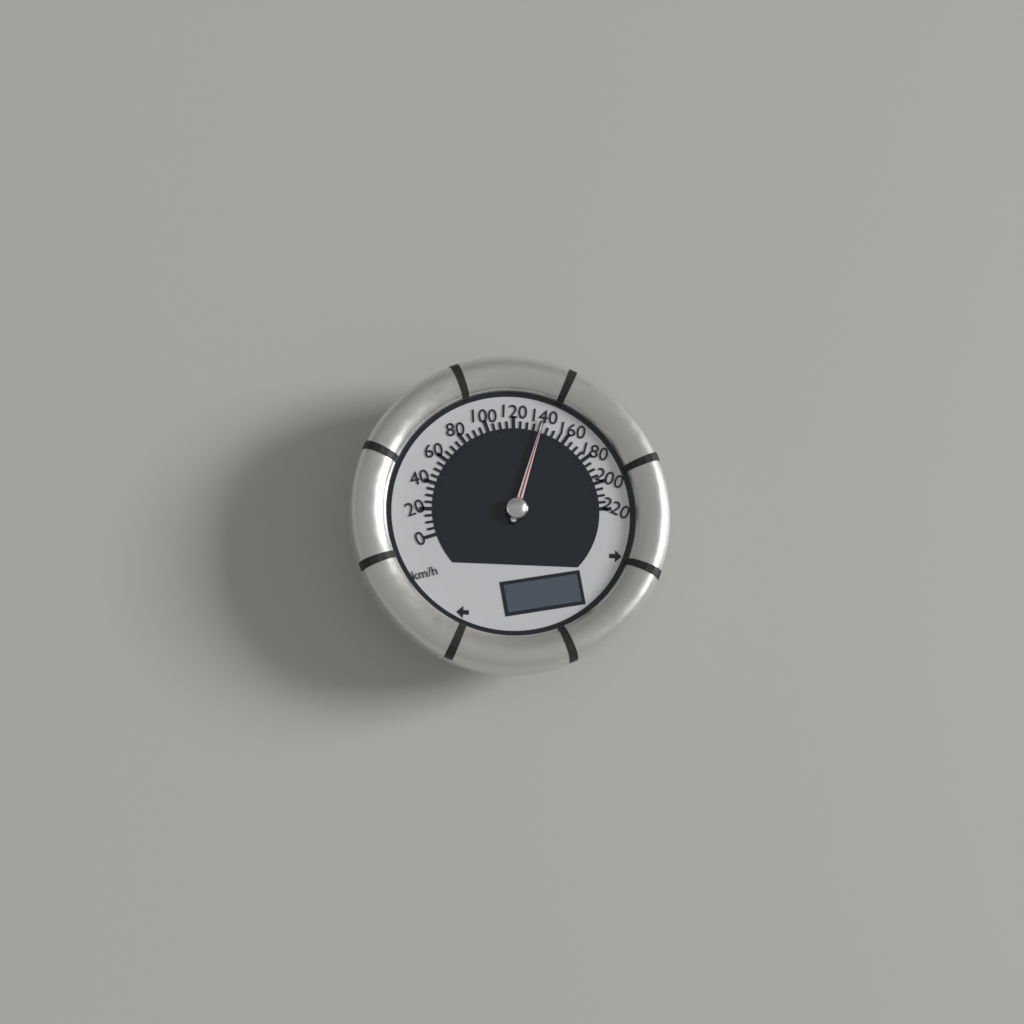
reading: 140 km/h
